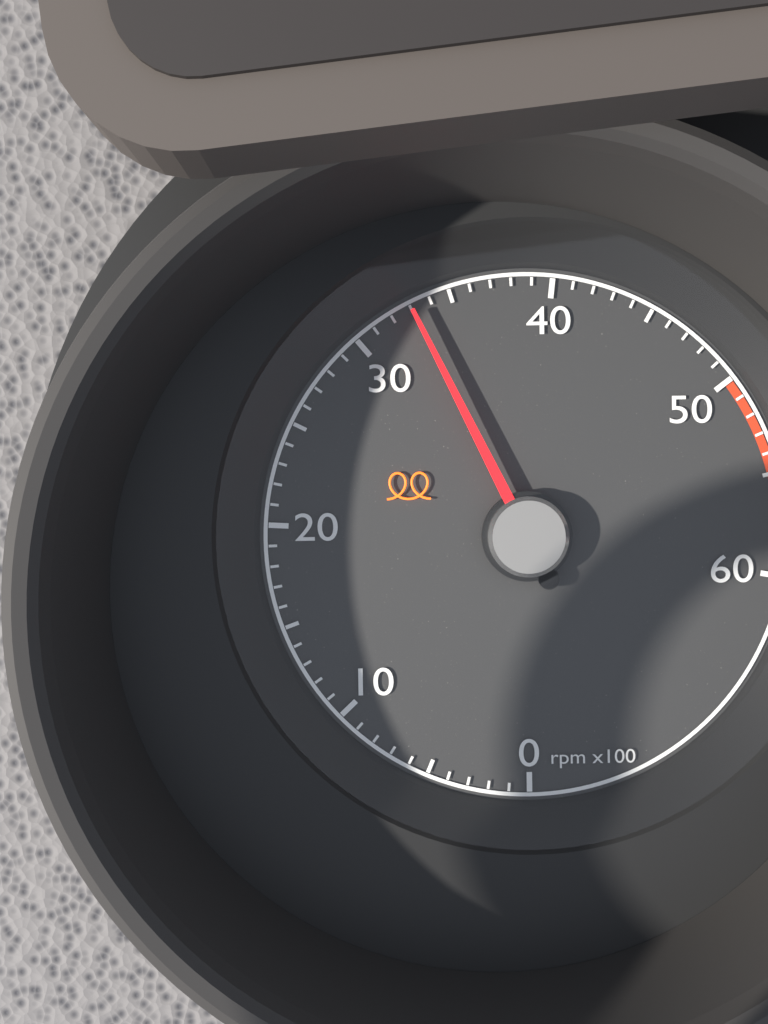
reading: 3300 rpm
